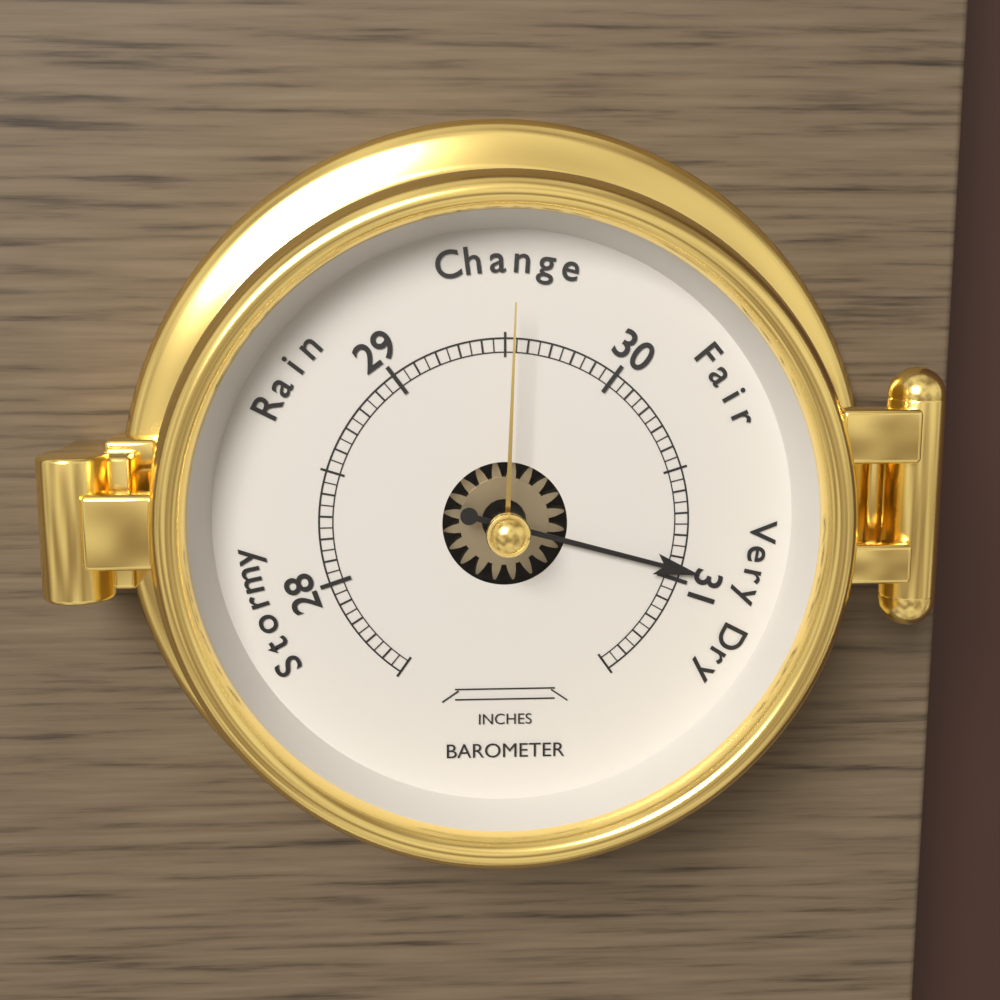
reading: 30.95 inches
